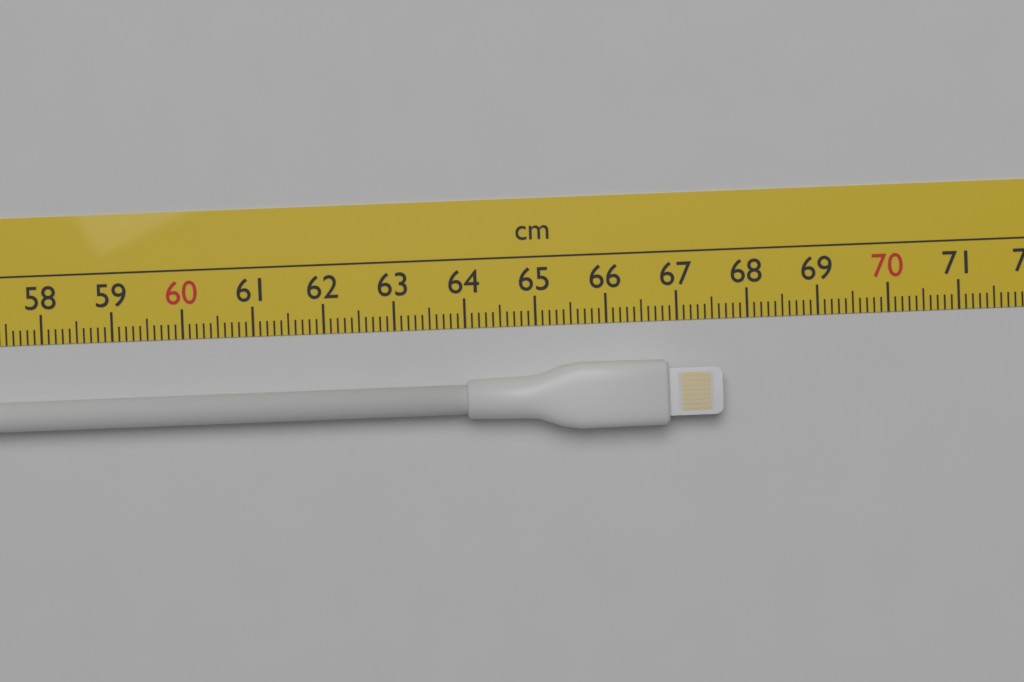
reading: 67.6 cm
